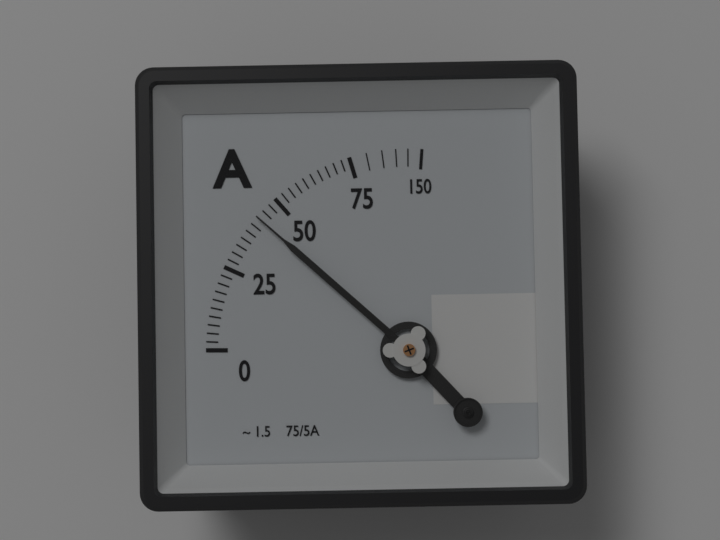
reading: 42.5 A
